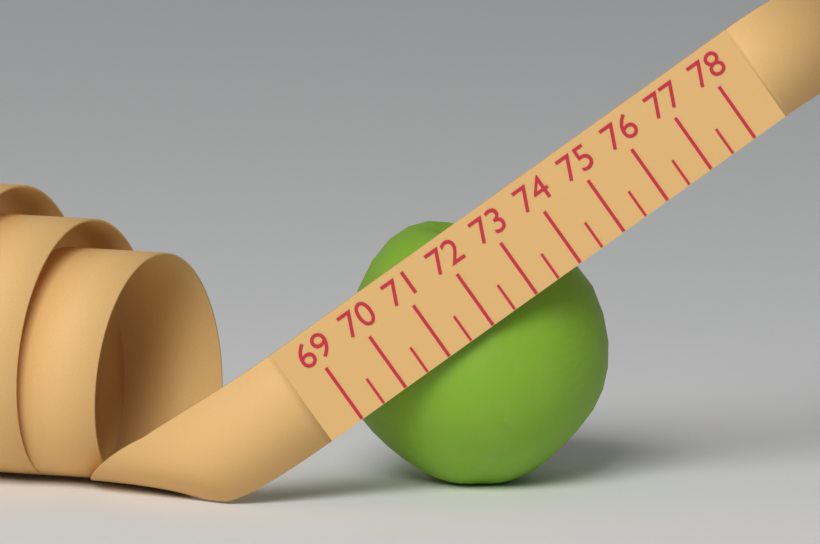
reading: 74.0 (no unit)
